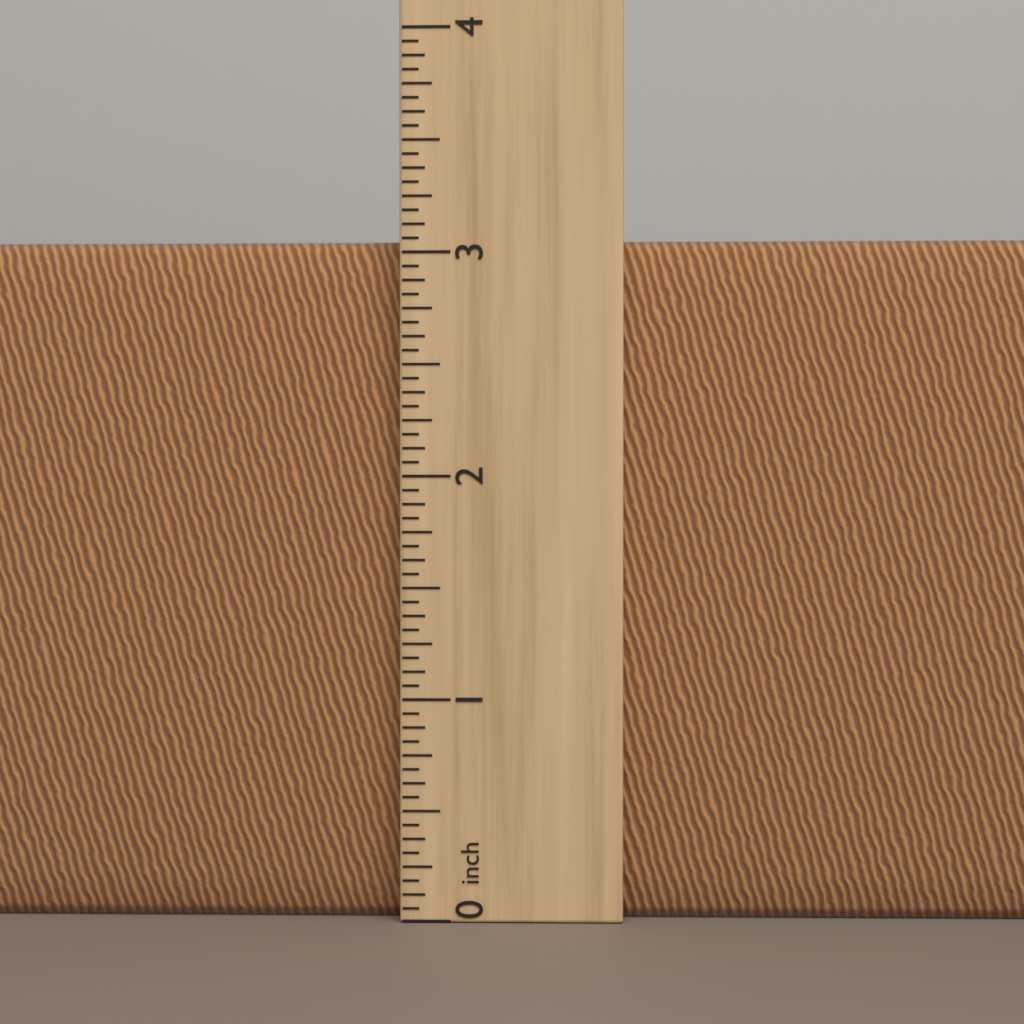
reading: 3.0625 inch
